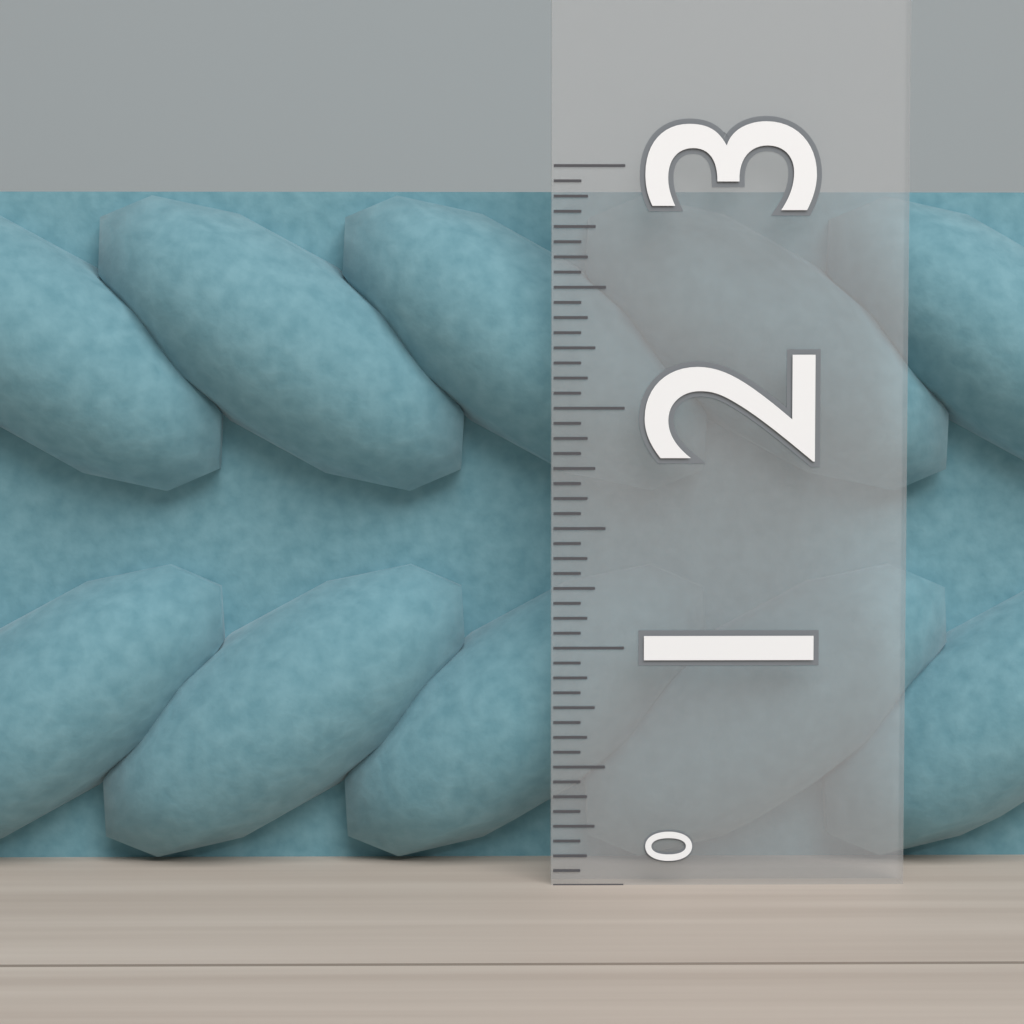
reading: 2.9375 (no unit)
